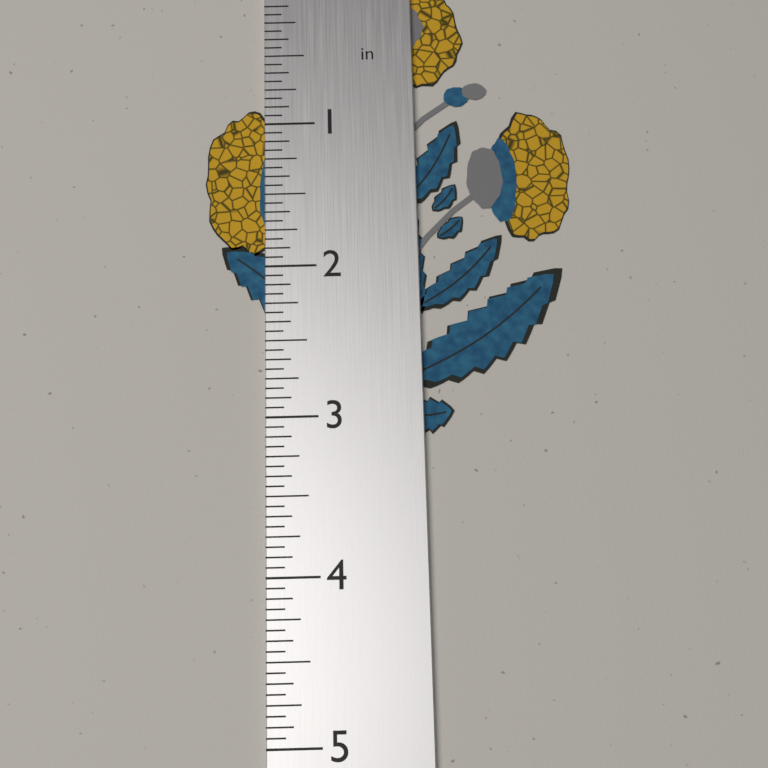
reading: 3.1250 in
